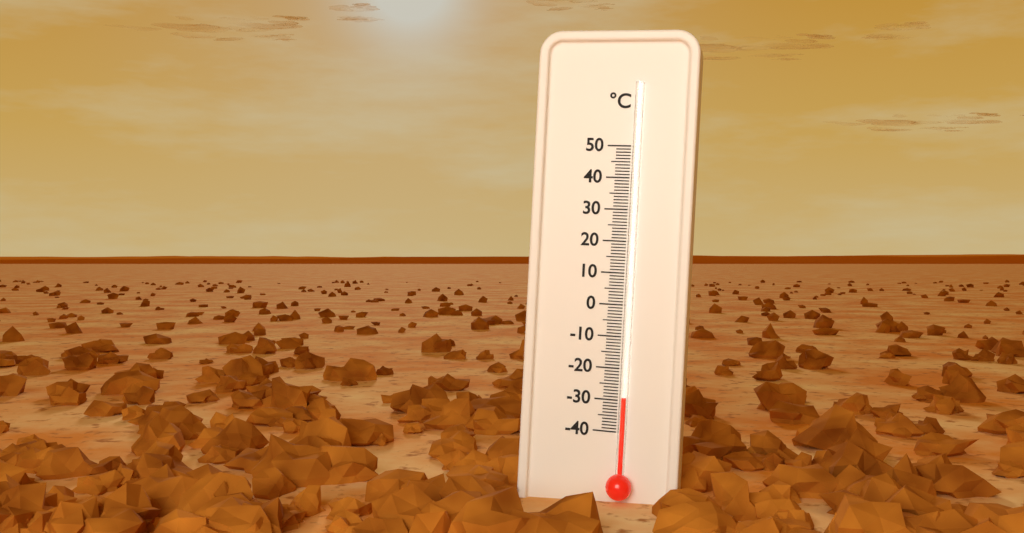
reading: -29 °C
